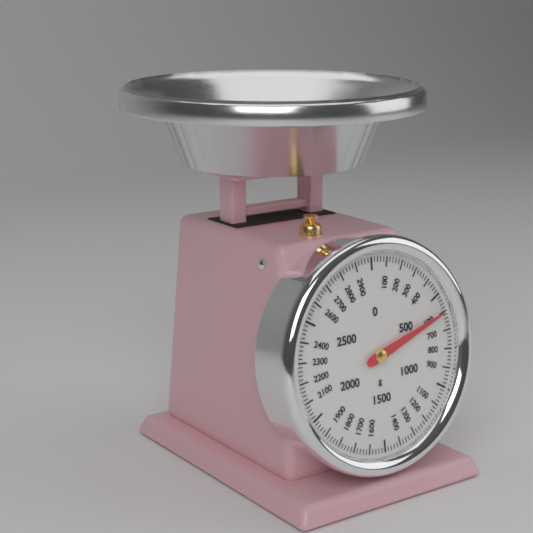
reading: 600 g
